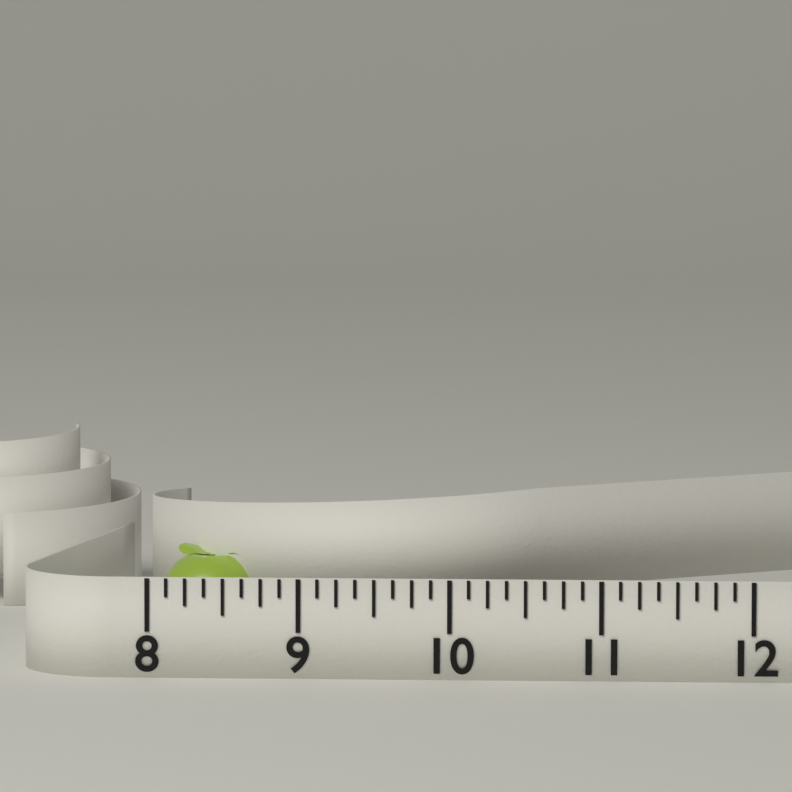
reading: 8.750 (no unit)
